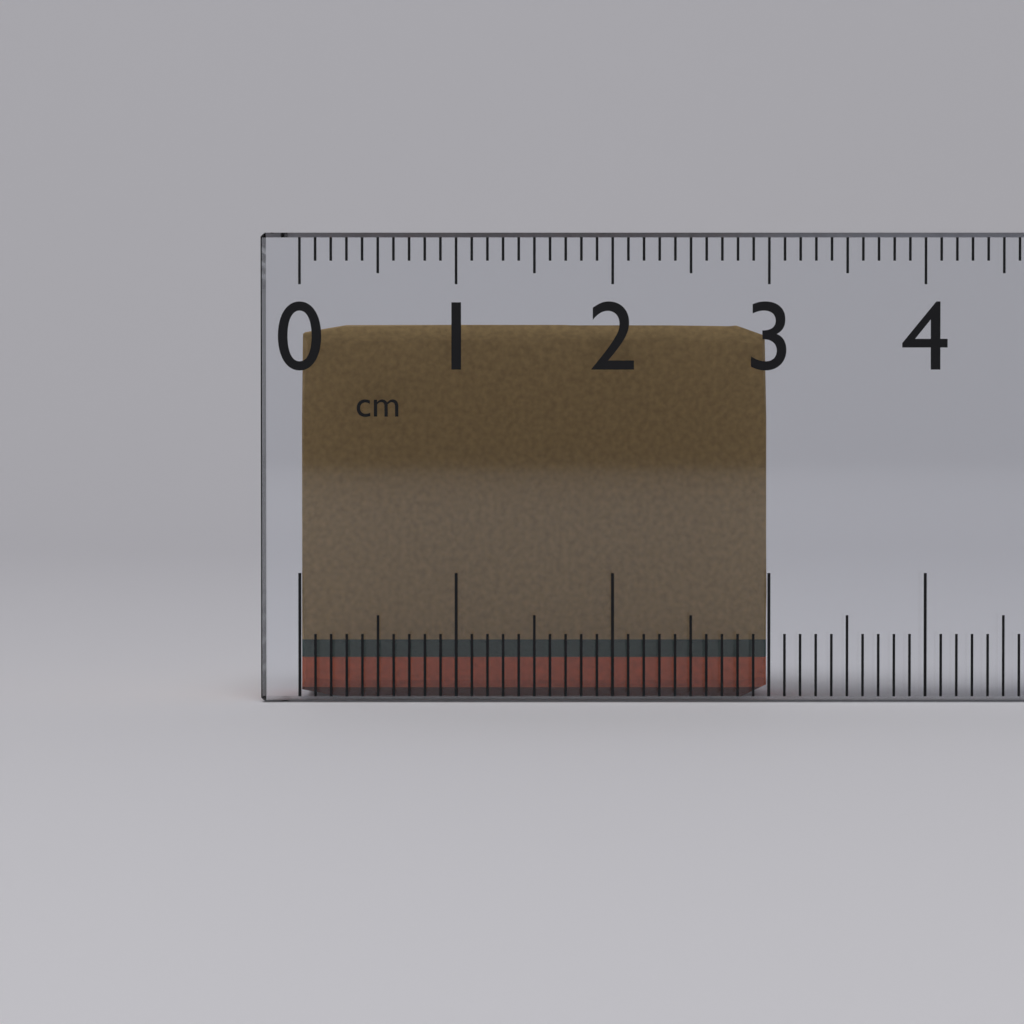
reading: 3.0 cm
